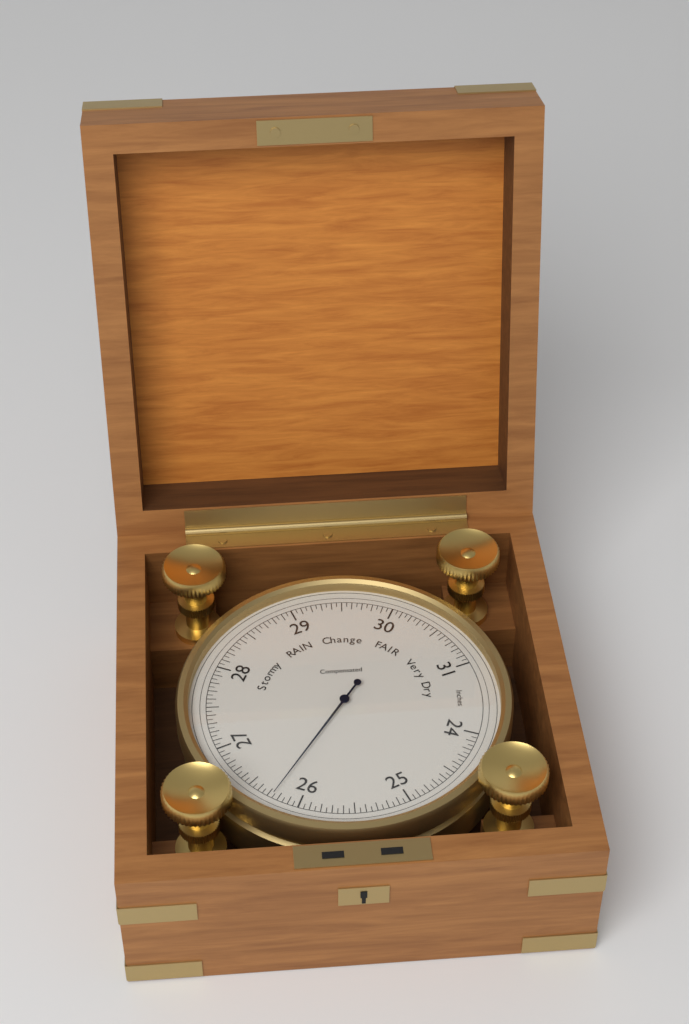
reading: 26.25 inHg
